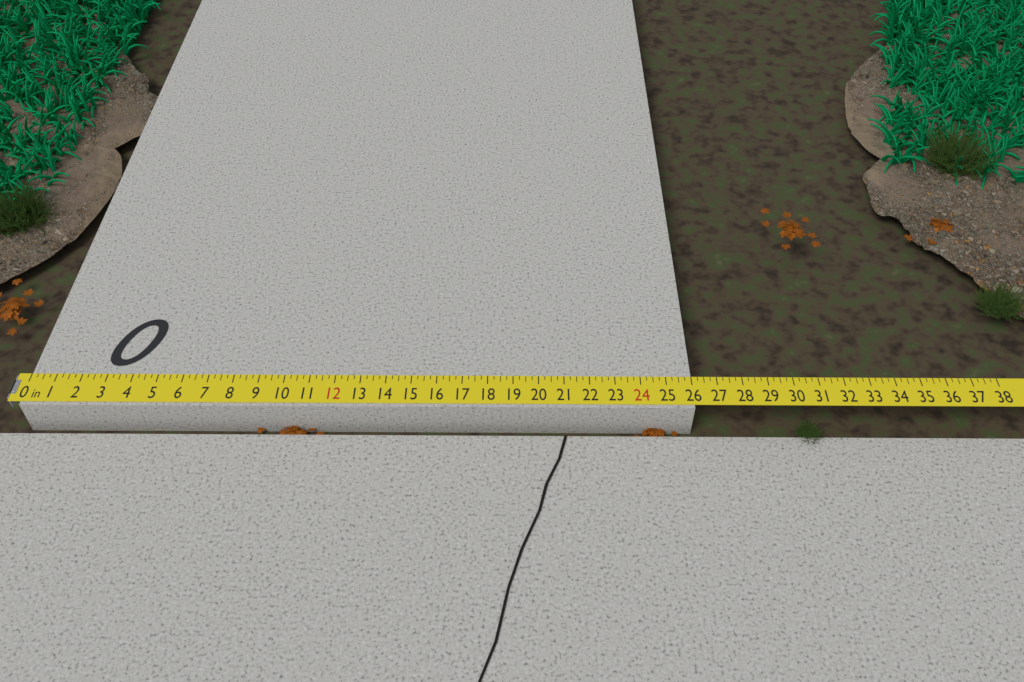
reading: 26.00 in
